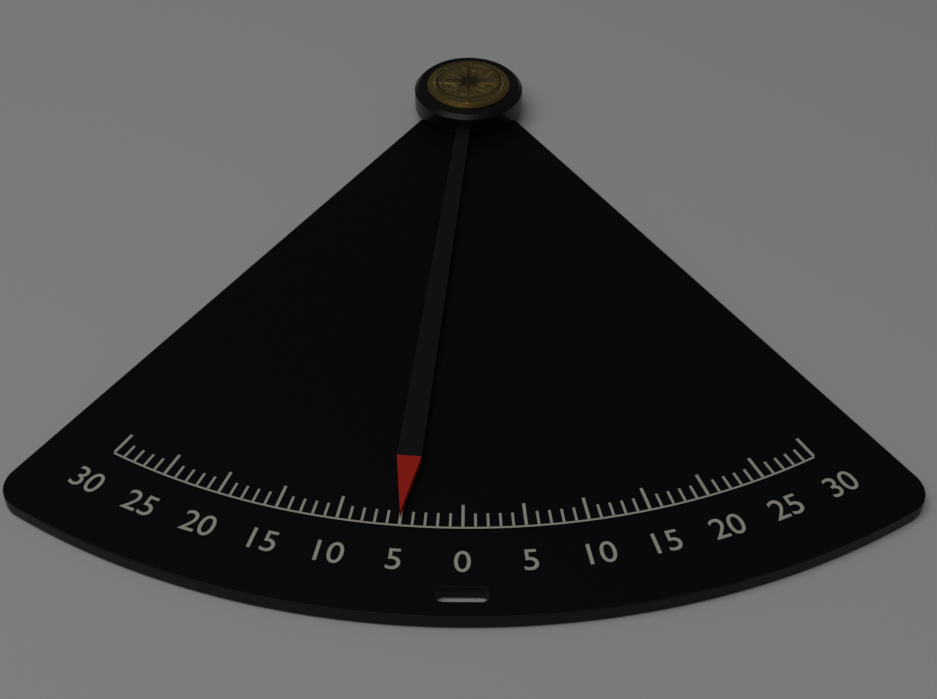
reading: -5 (no unit)
